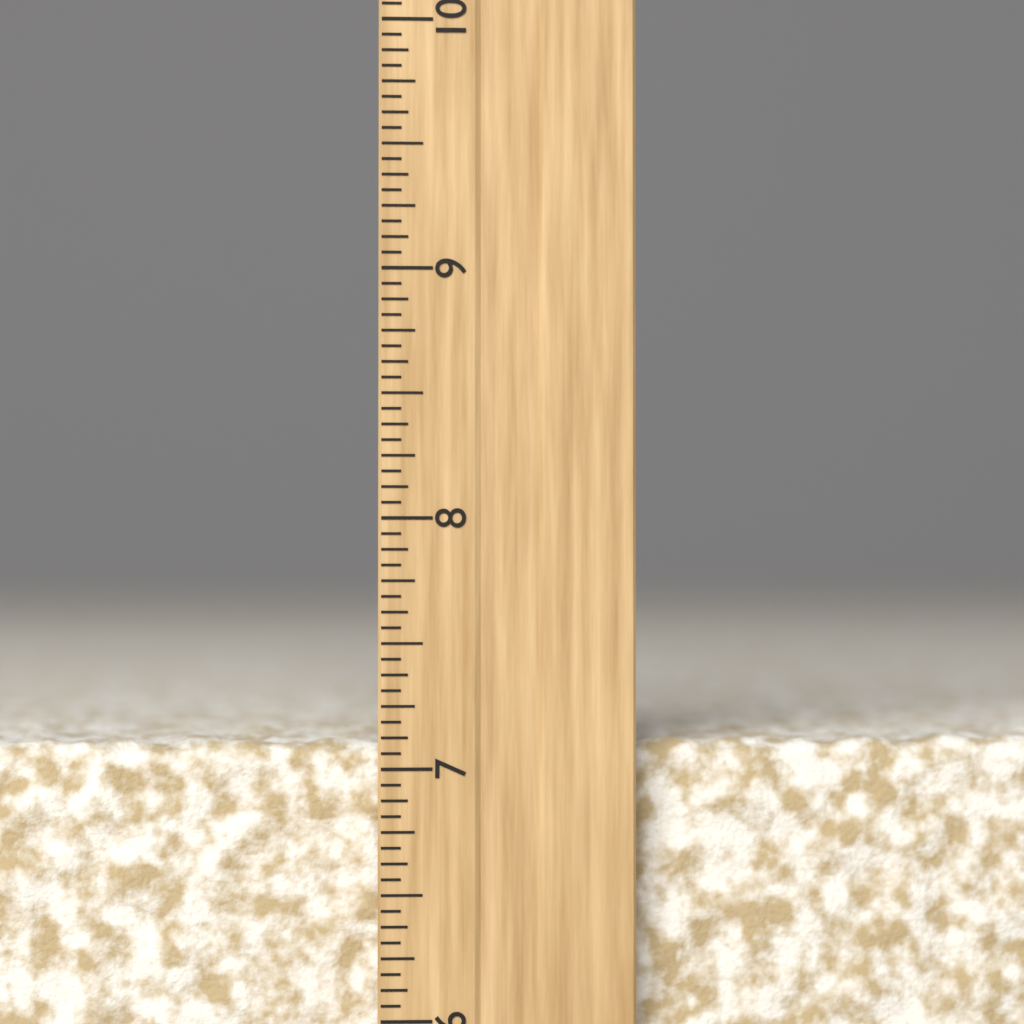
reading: 7.1250 inch
